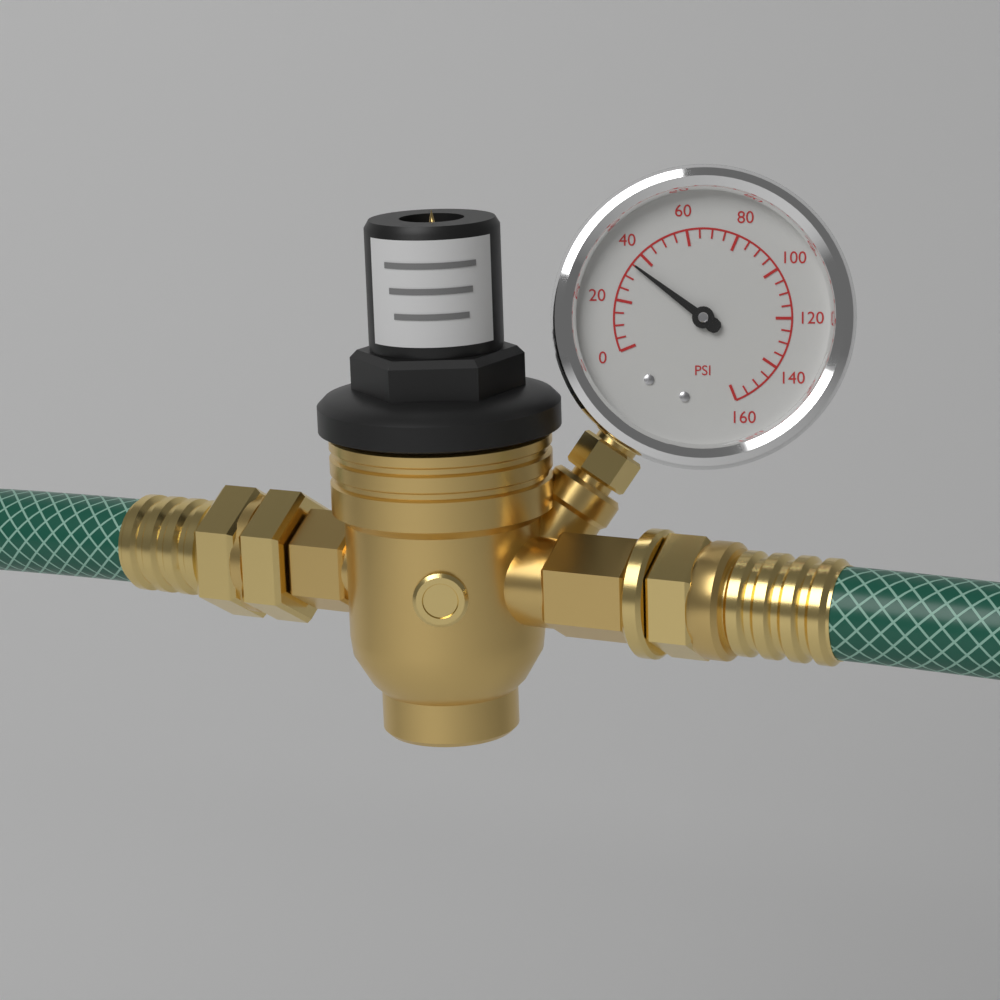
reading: 35 psi
